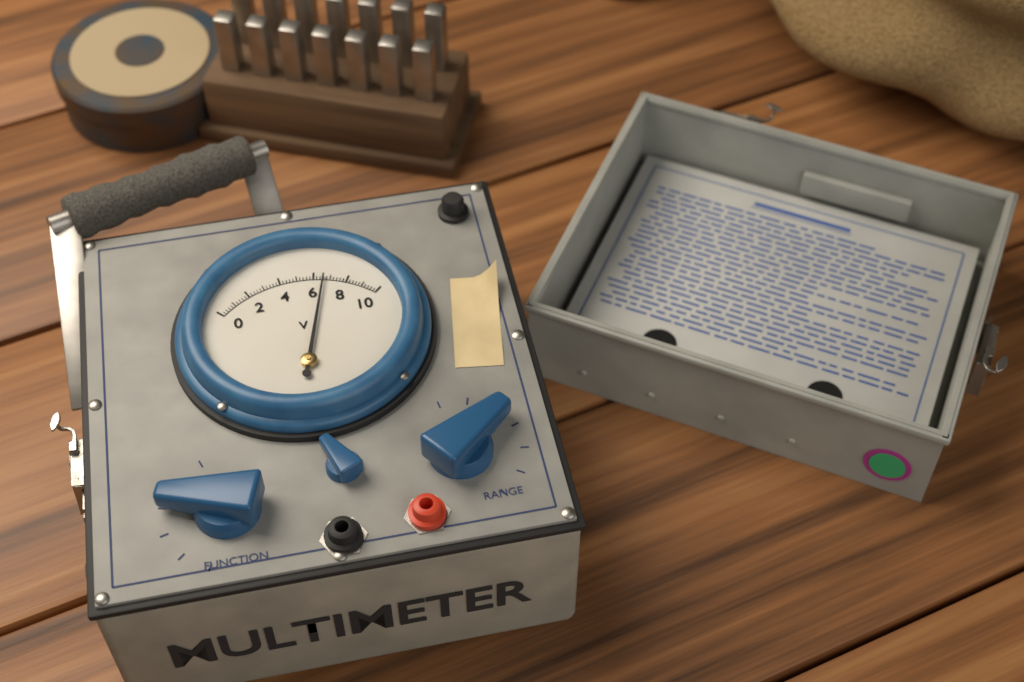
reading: 6.6 V
